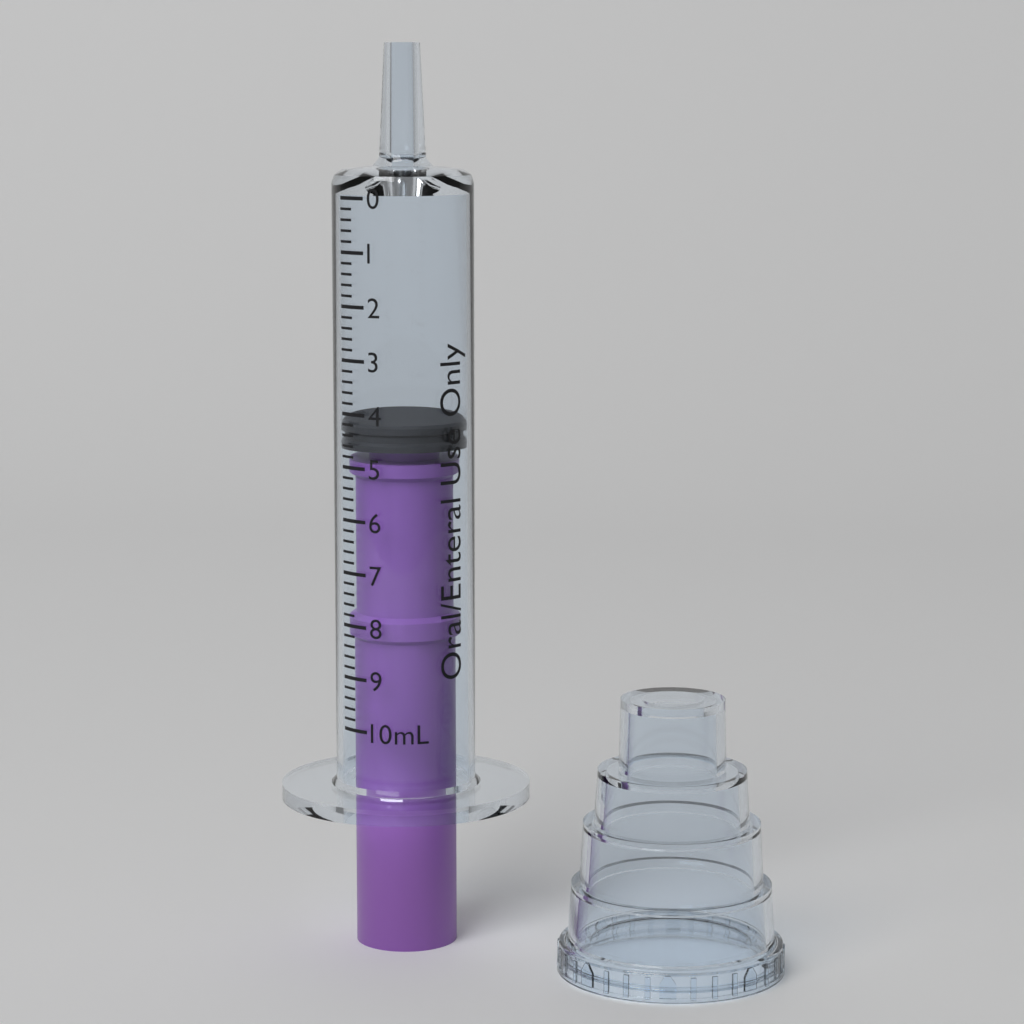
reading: 4.2 mL
